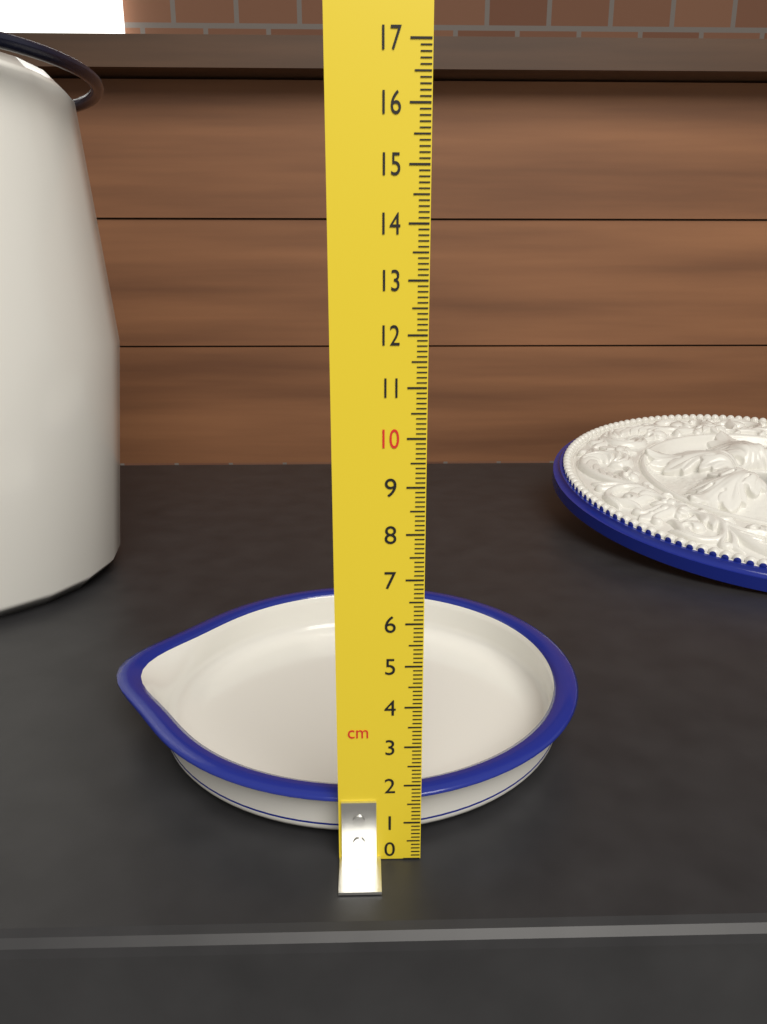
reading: 1.6 cm
